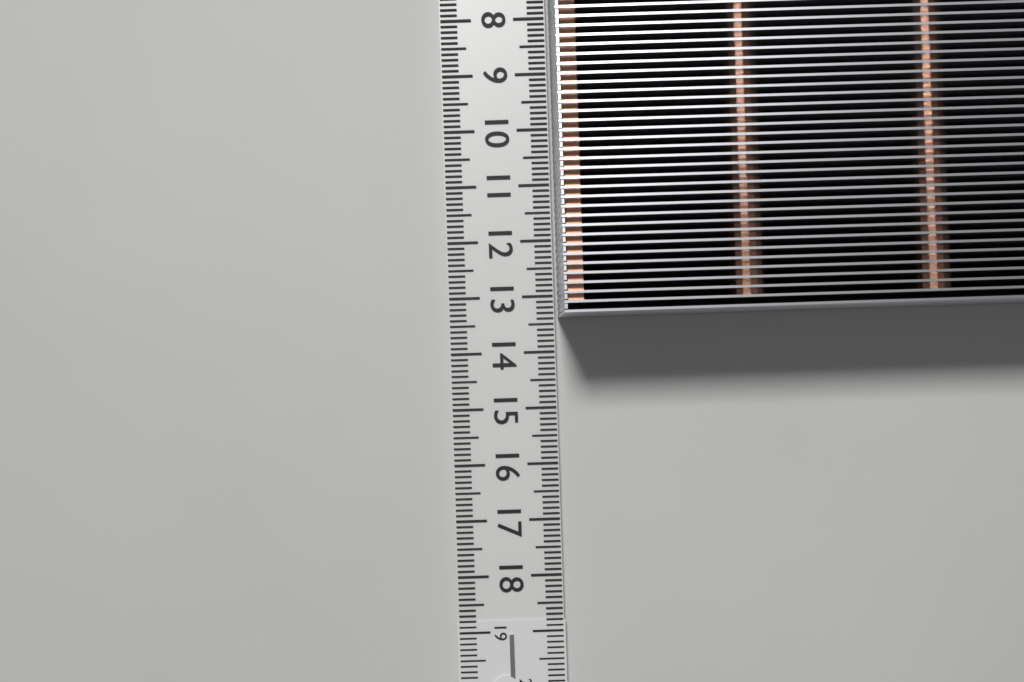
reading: 13.4 cm
